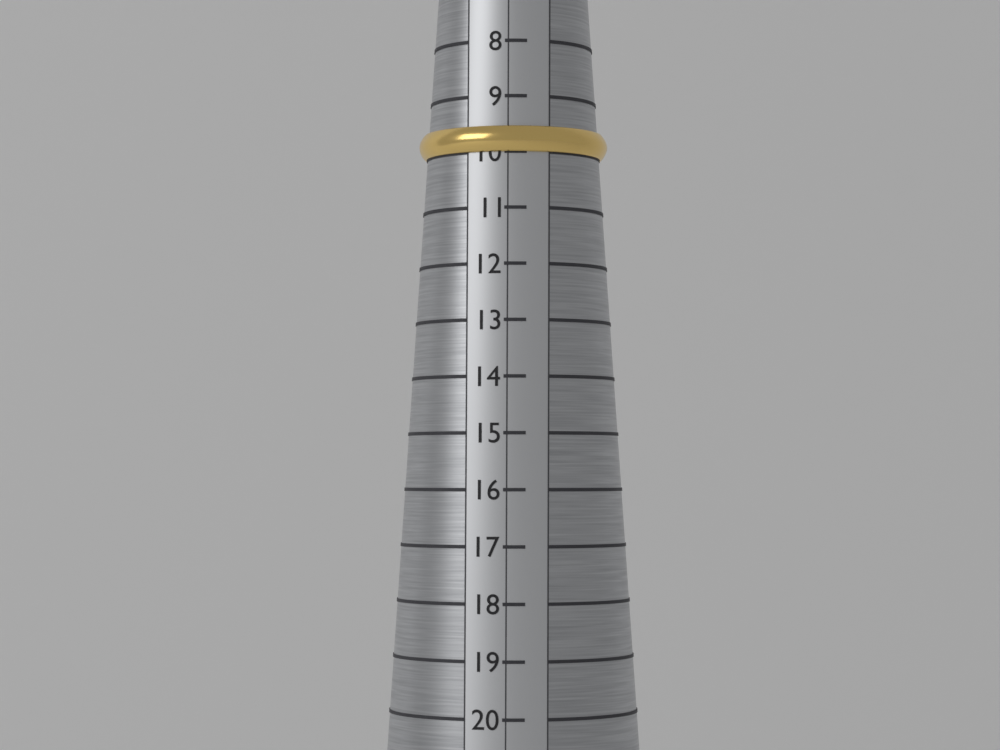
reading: 10 (no unit)
